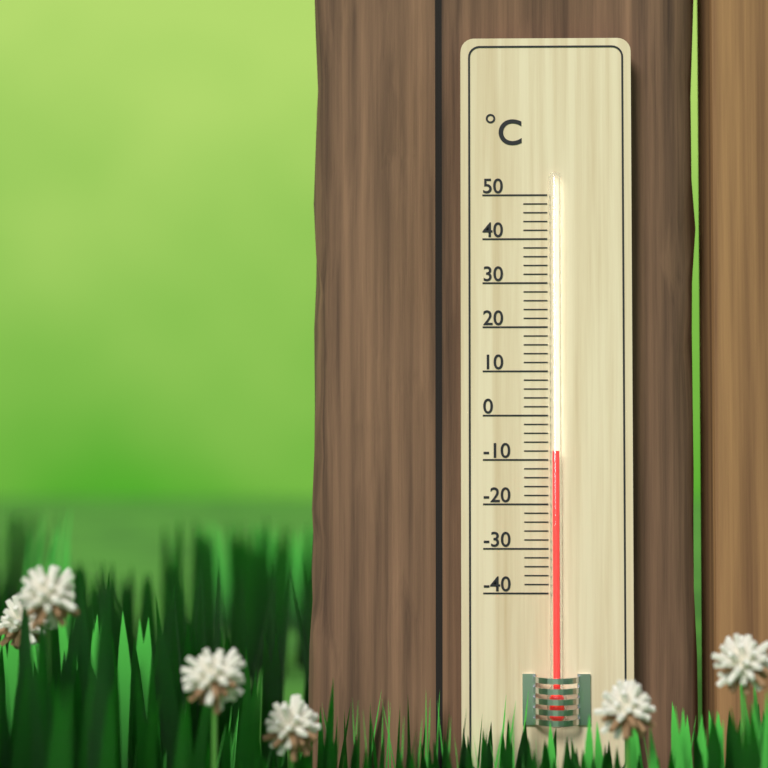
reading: -8 °C
